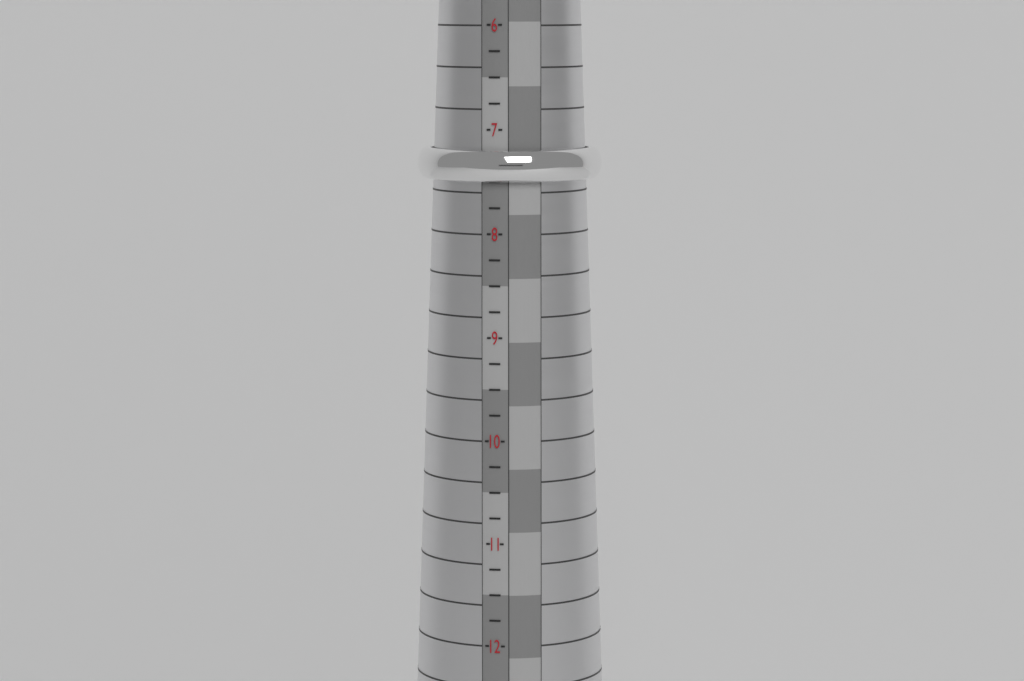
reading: 7.50 (no unit)
